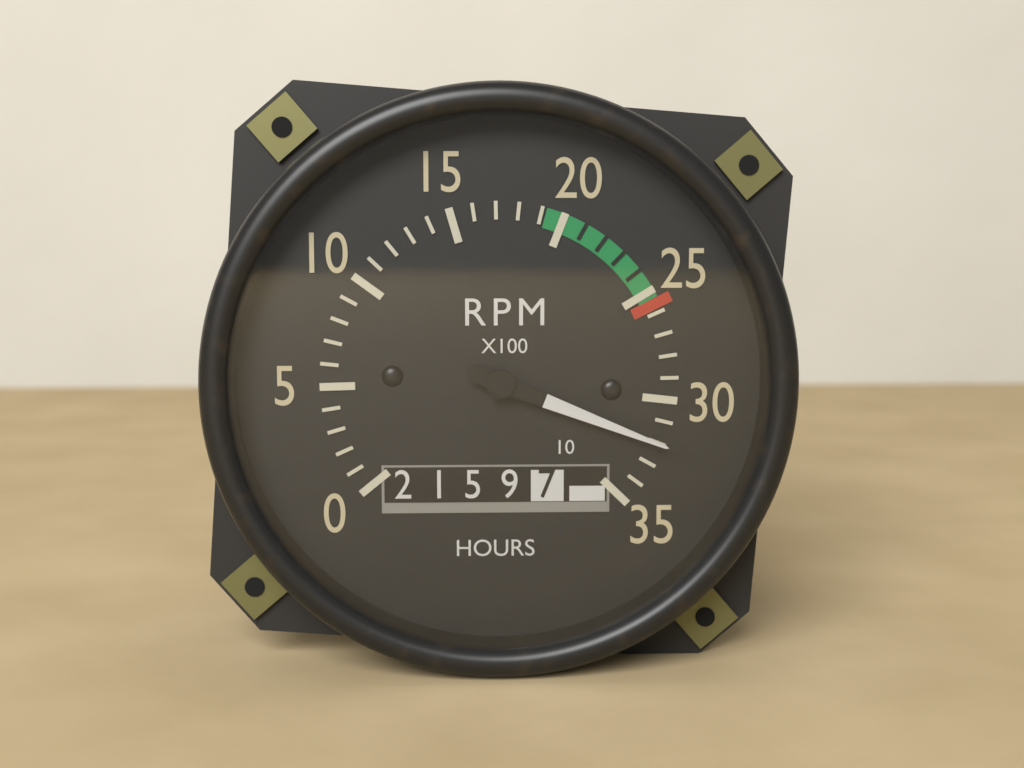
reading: 32 RPM x100
